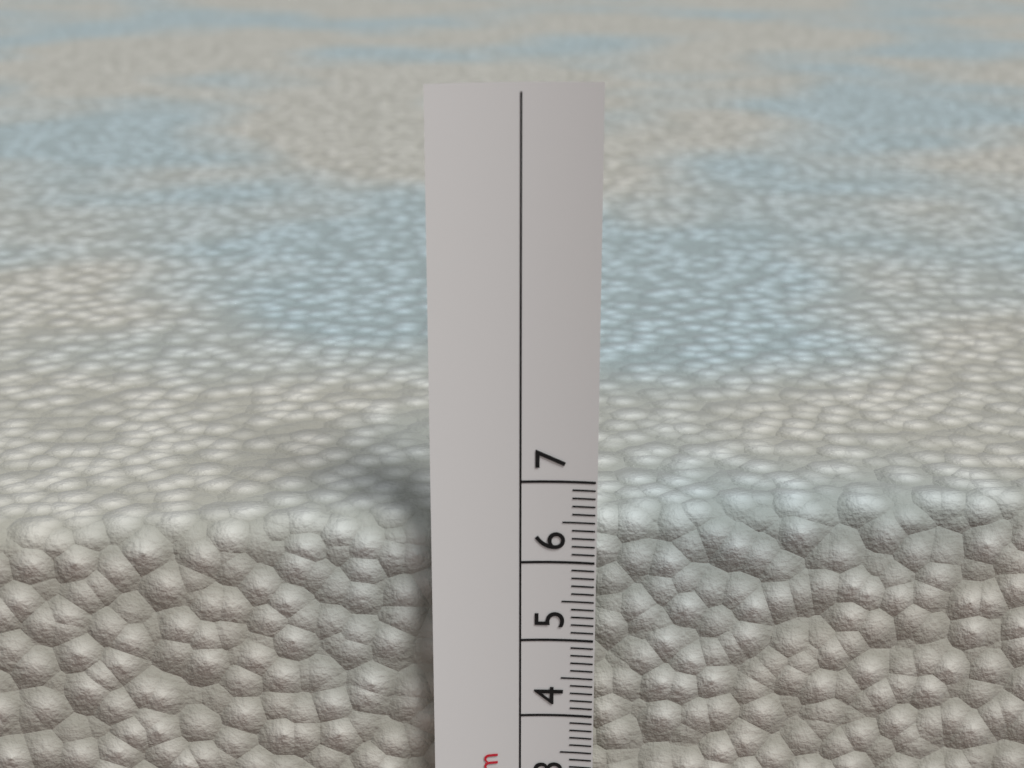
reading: 6.5 cm
